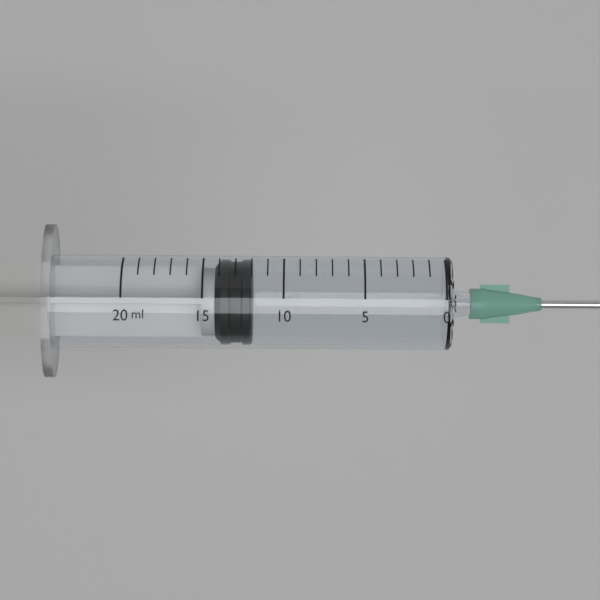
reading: 12 ml
